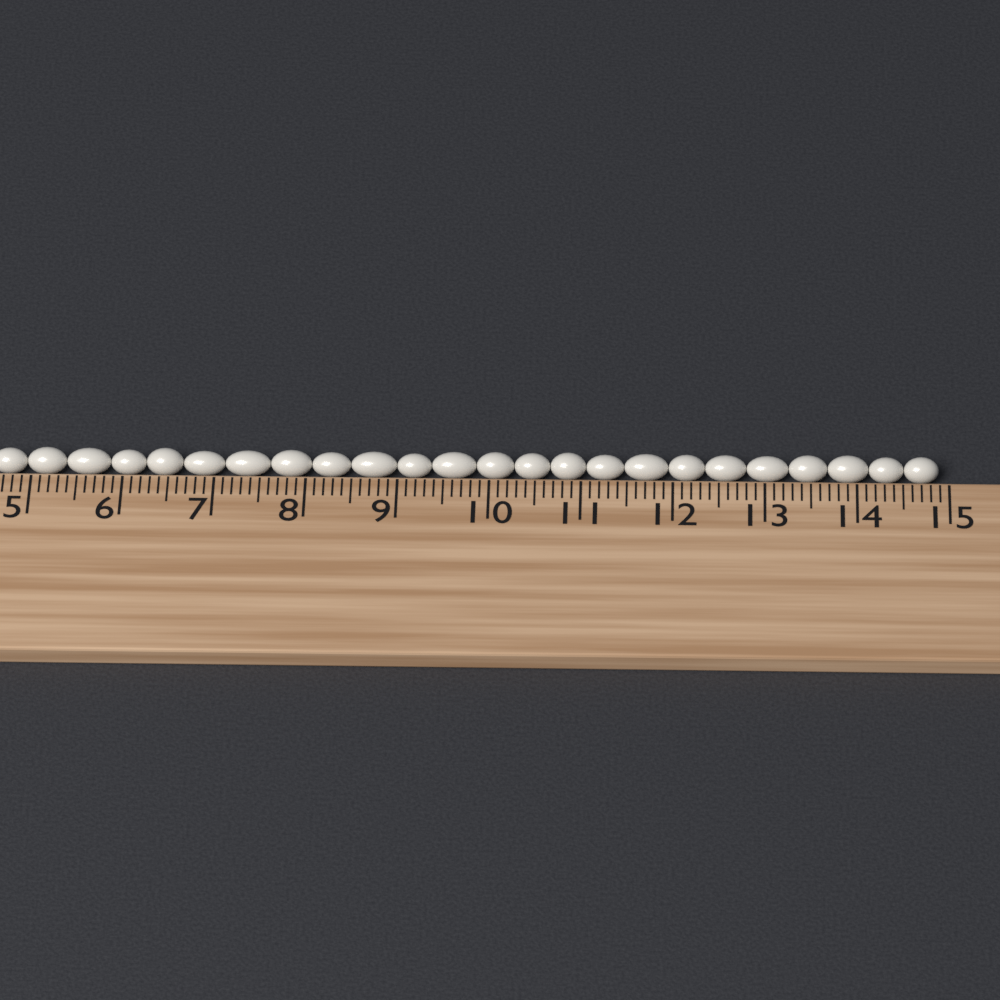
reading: 14.9 cm
